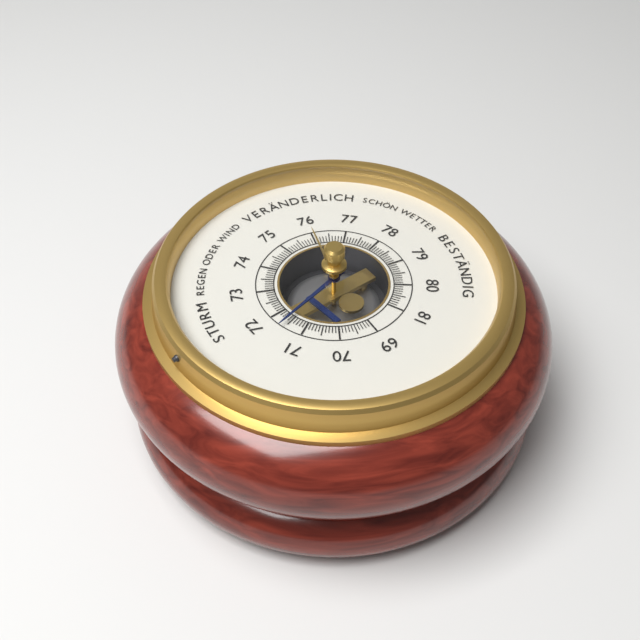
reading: 71.6 (no unit)
